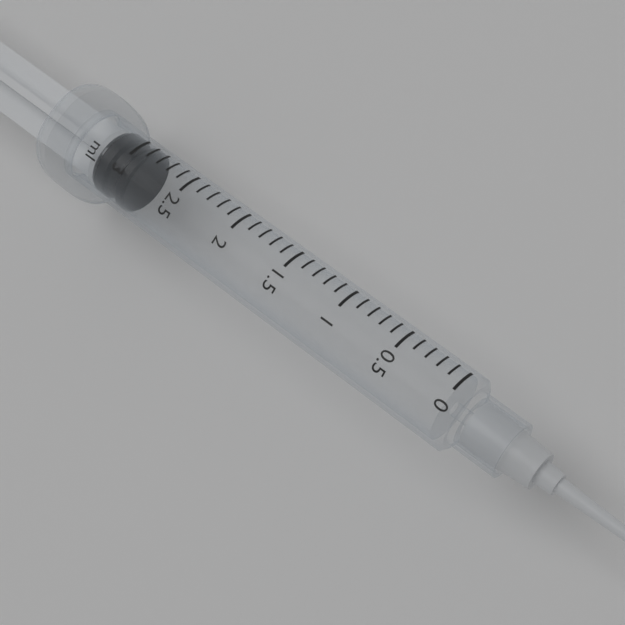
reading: 2.9 ml
